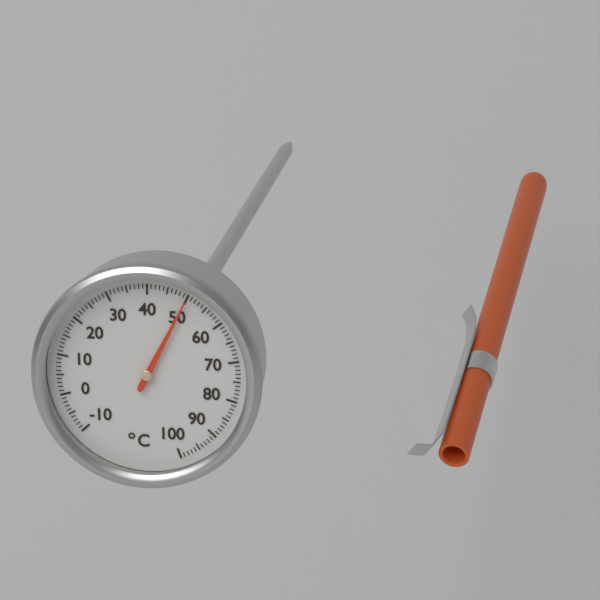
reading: 50 °C
